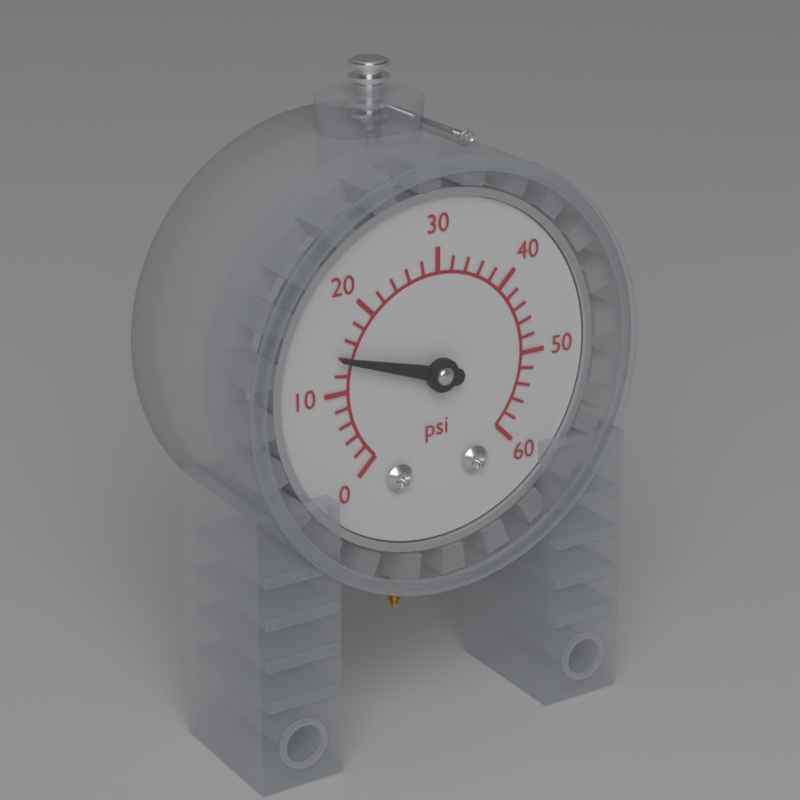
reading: 14 psi
